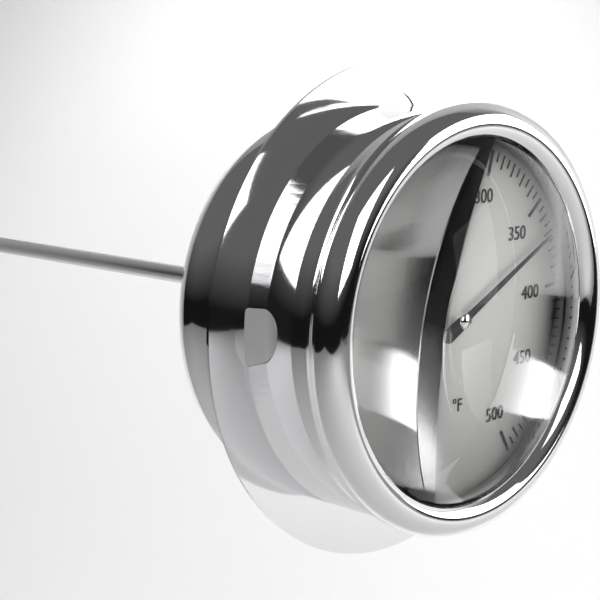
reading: 370 °F
